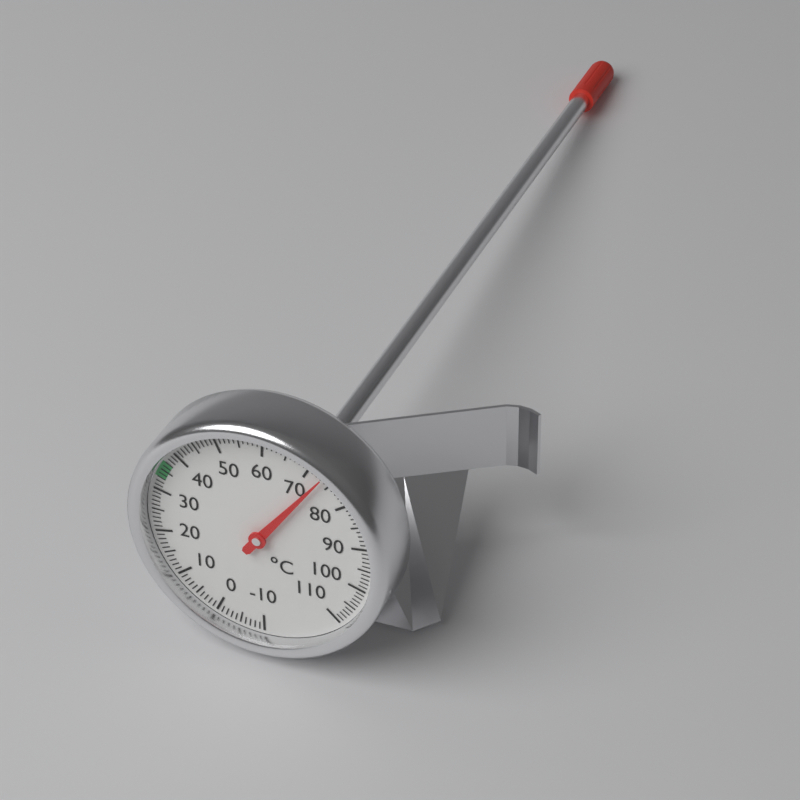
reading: 73 °C
